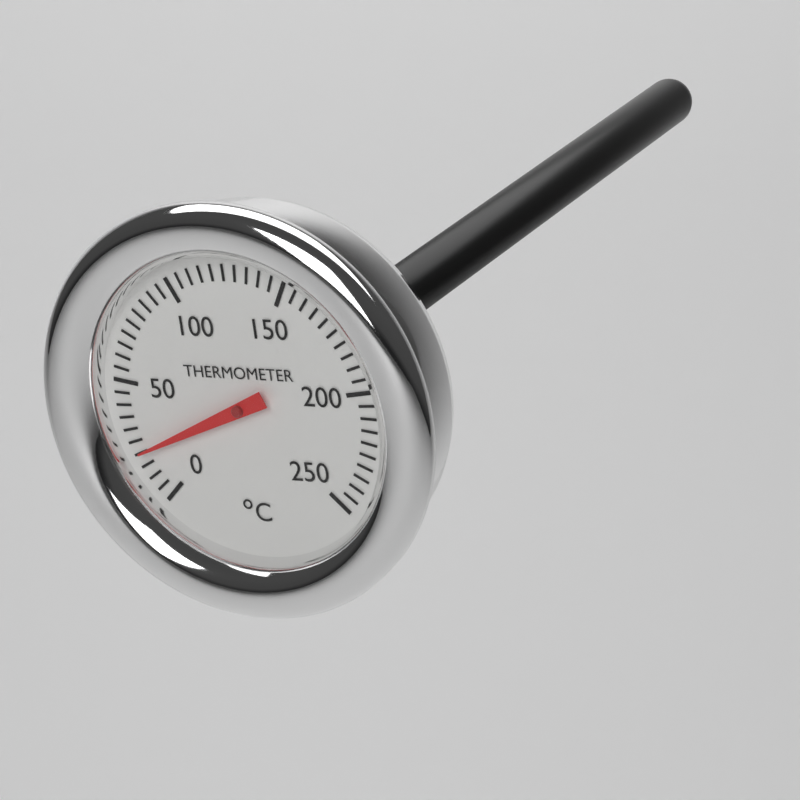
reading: 20 °C
